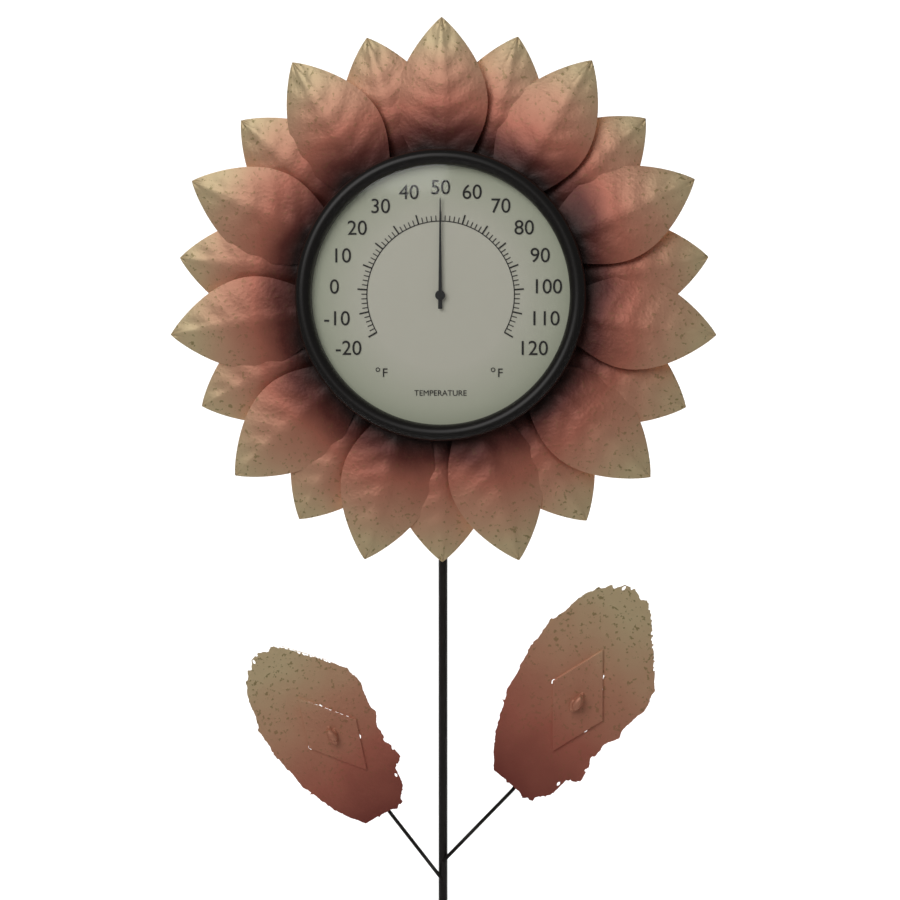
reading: 50 °F
